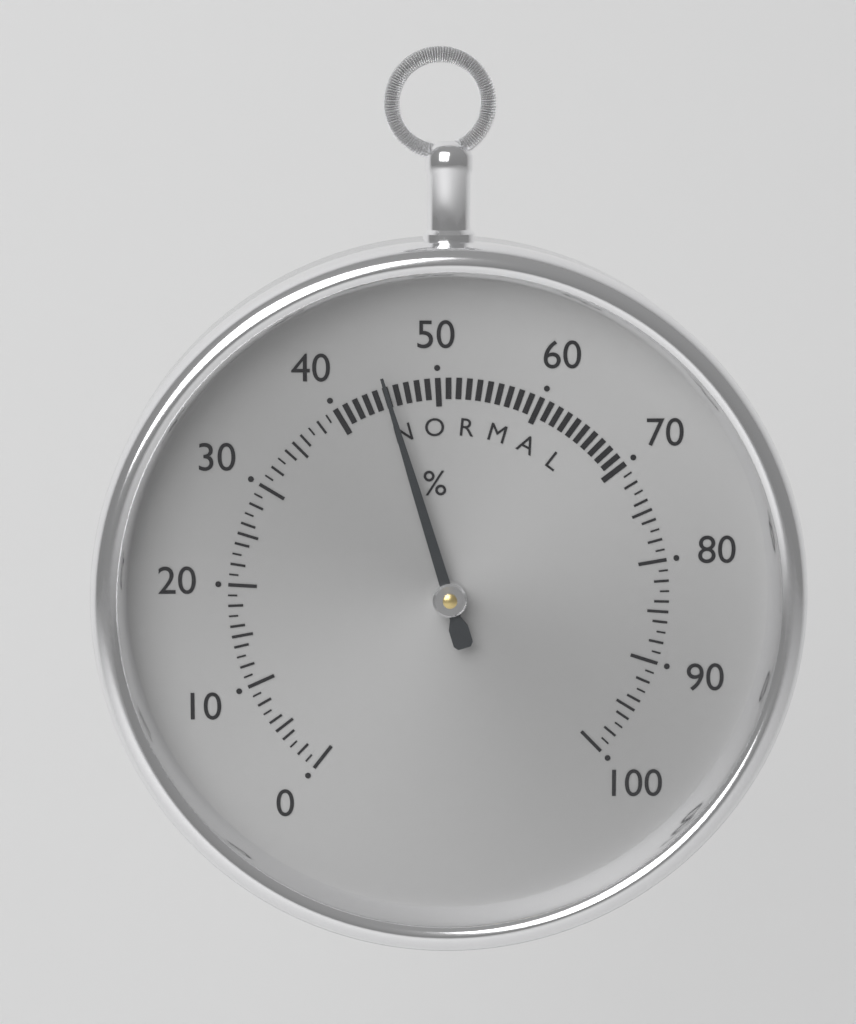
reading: 45 %
